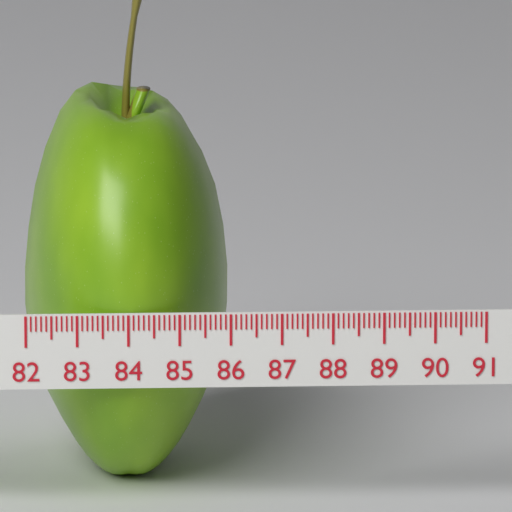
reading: 86.1 (no unit)
